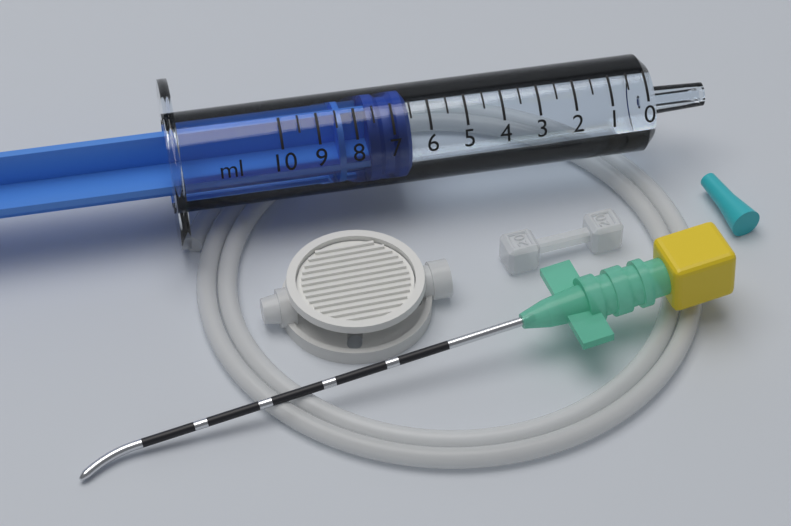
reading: 6.5 ml
